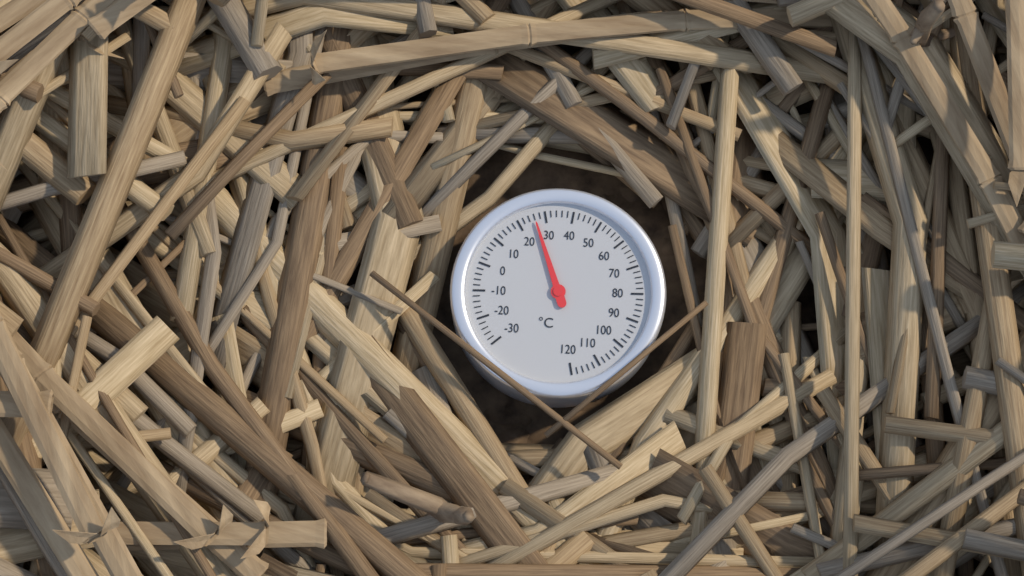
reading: 26 °C
